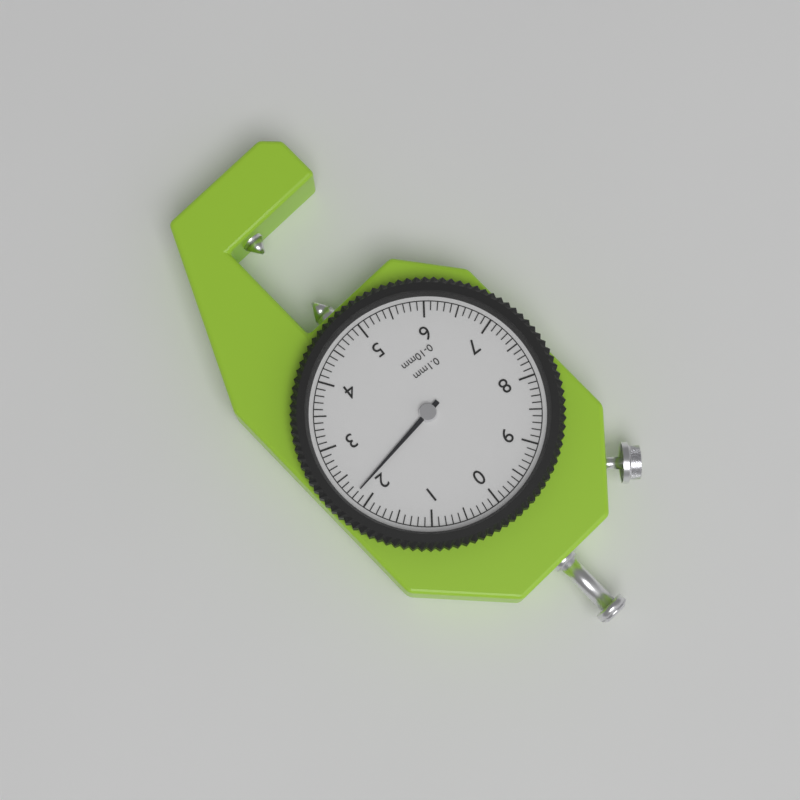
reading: 2.2 mm
